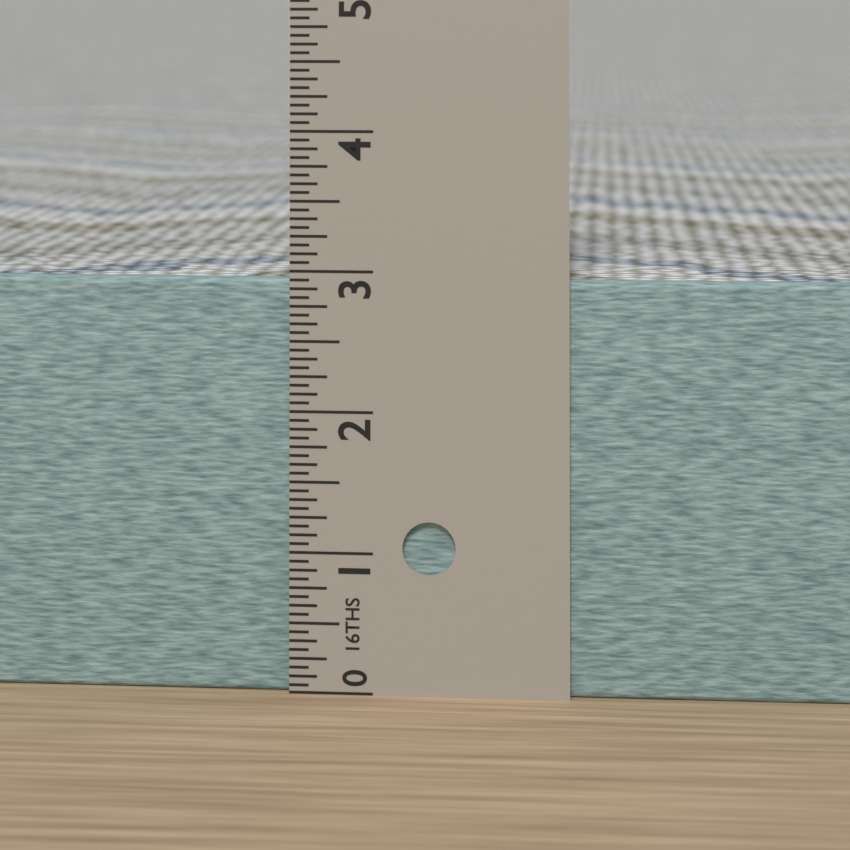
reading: 2.9375 in
